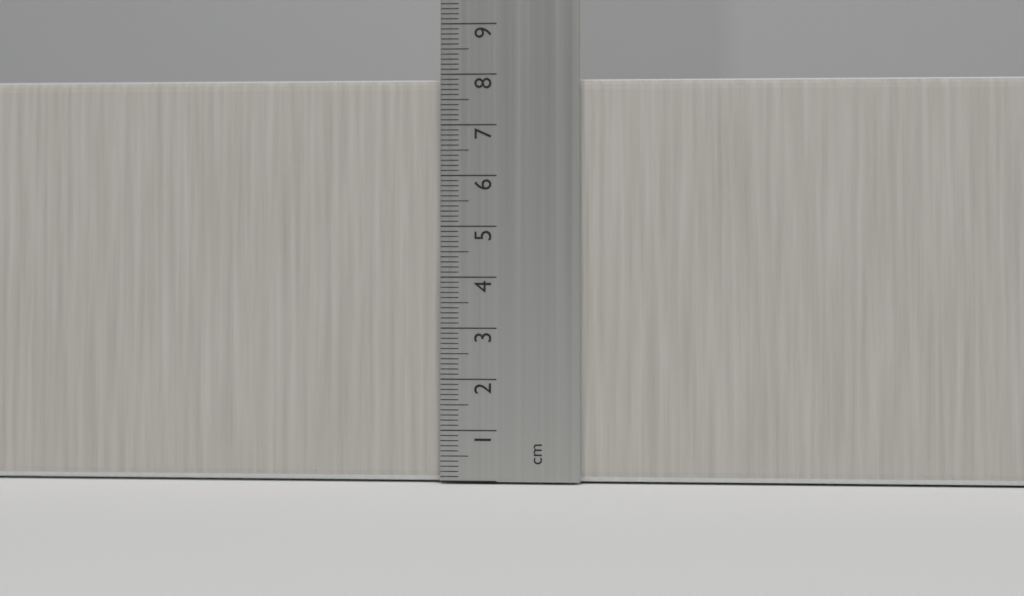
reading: 7.9 cm
